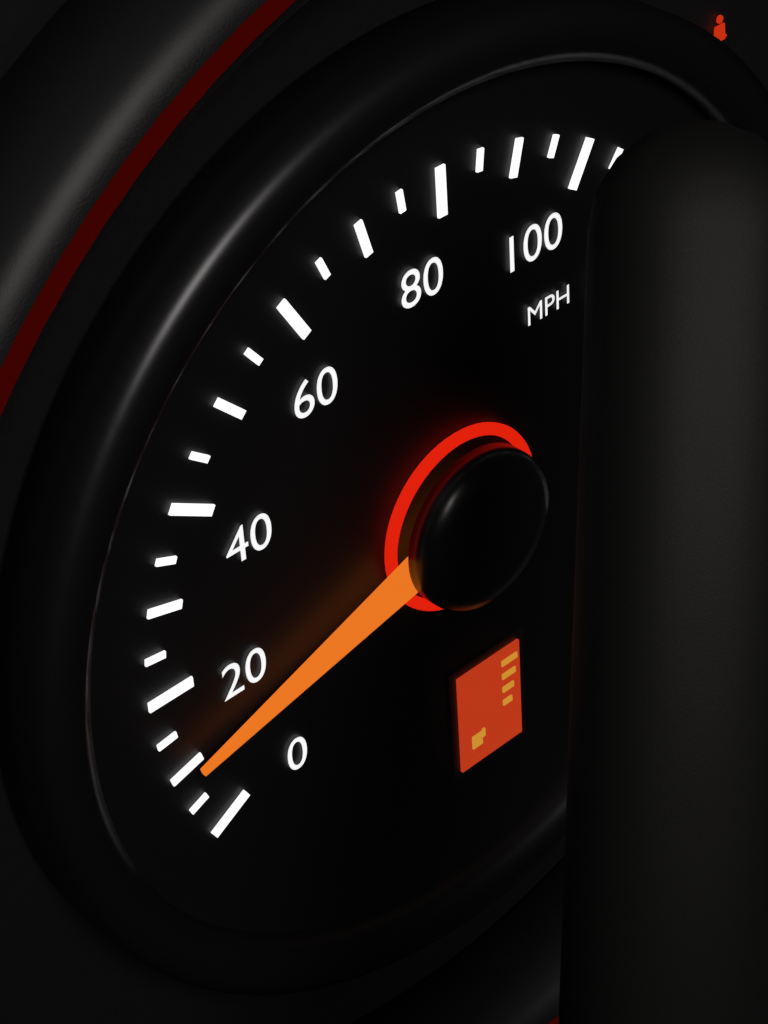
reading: 10 mph
